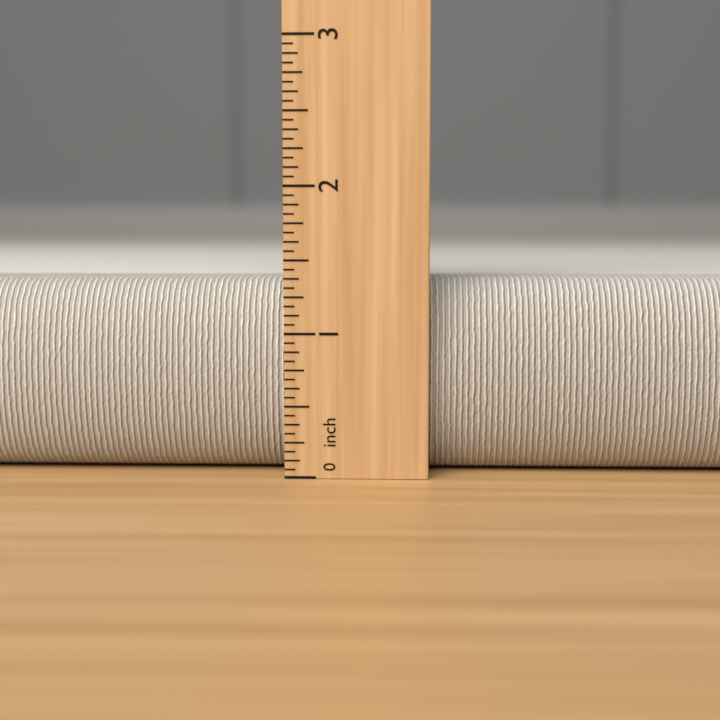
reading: 1.3750 inch
